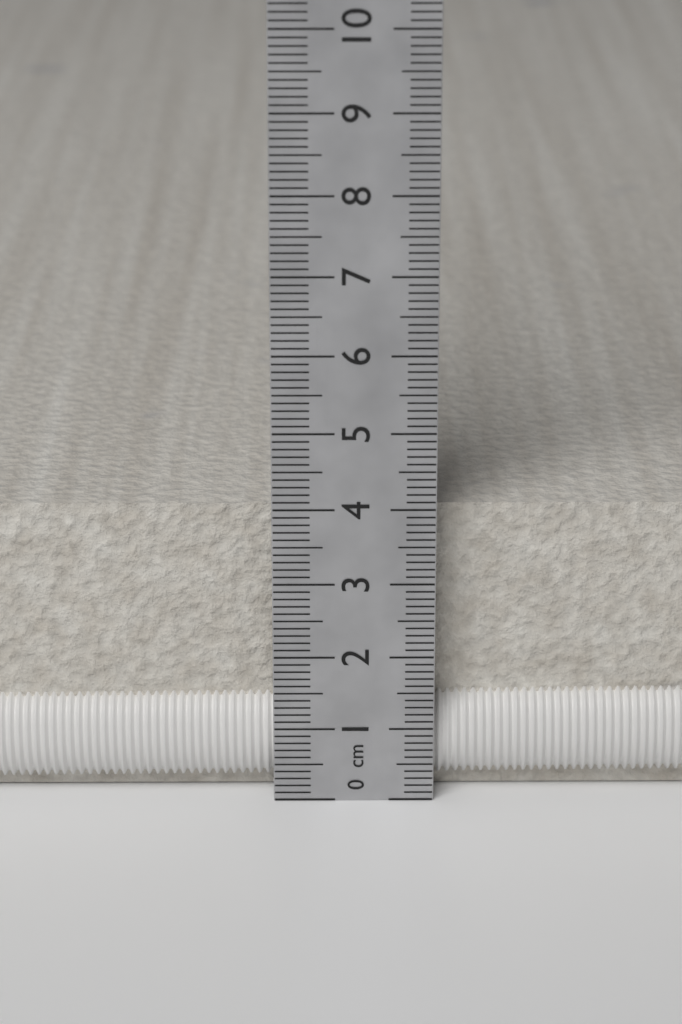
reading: 3.9 cm
